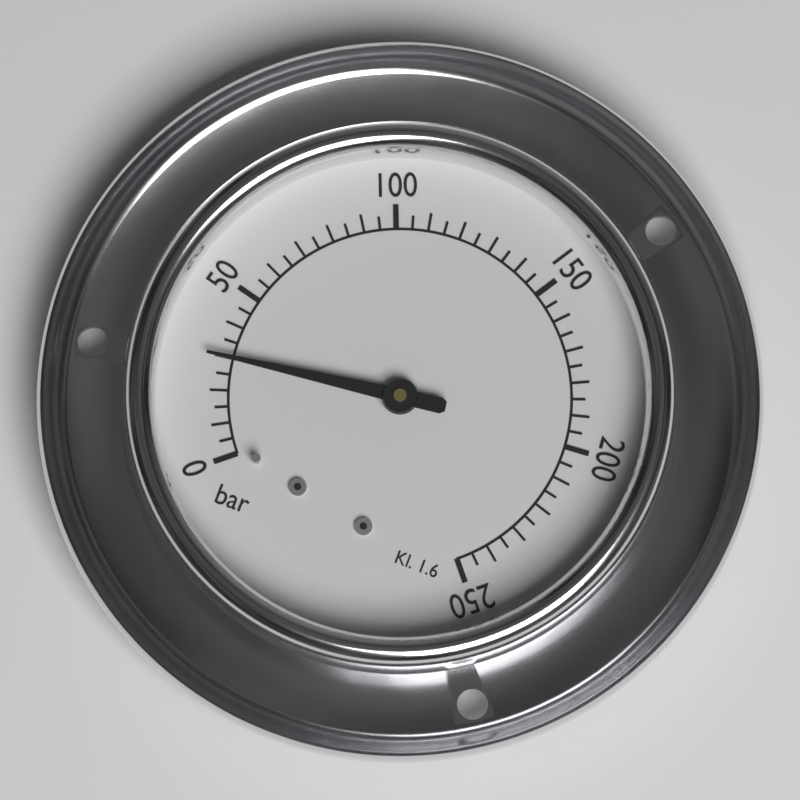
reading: 30 bar
